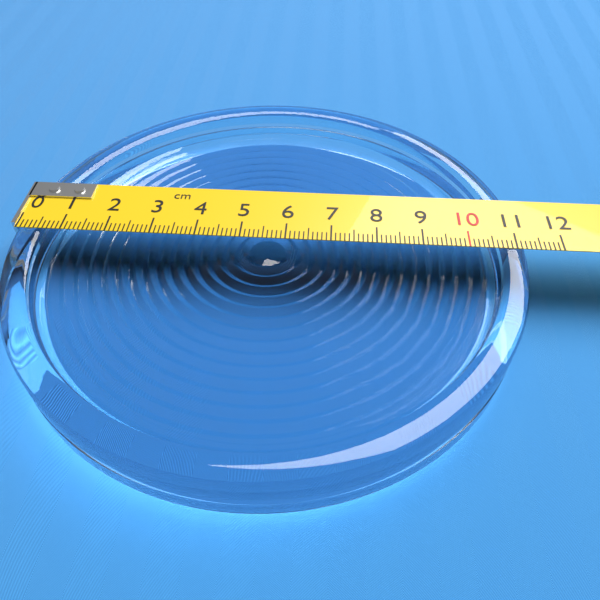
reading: 11.2 cm
